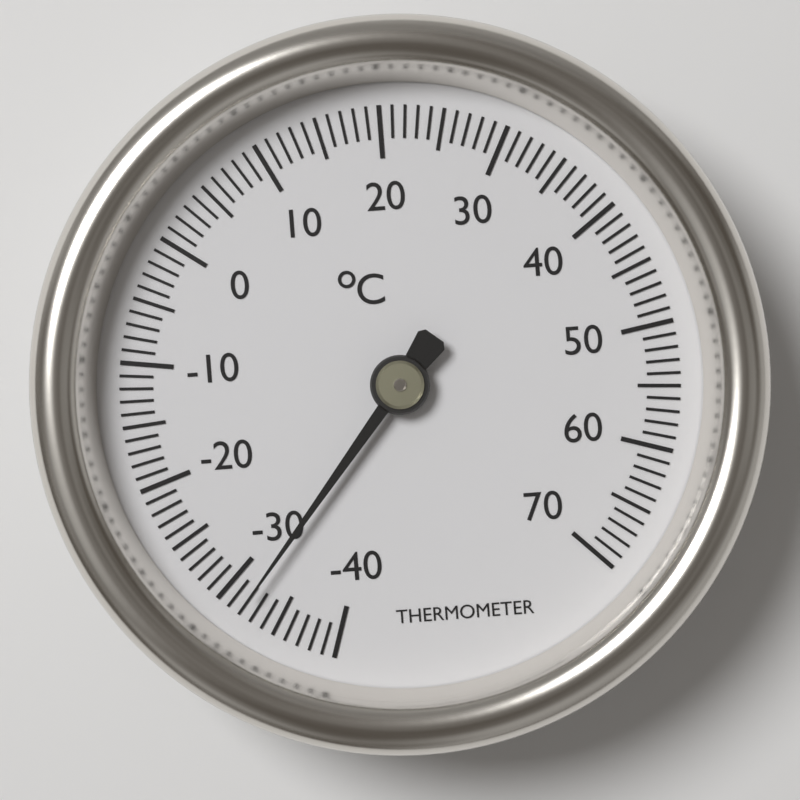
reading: -32 °C
